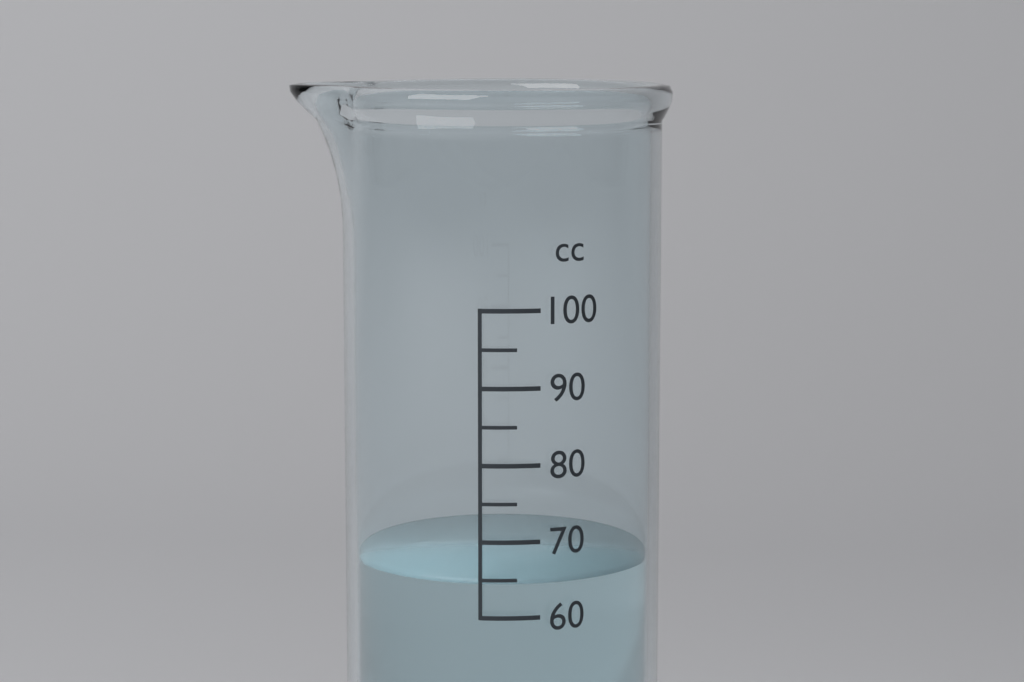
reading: 65 cc
